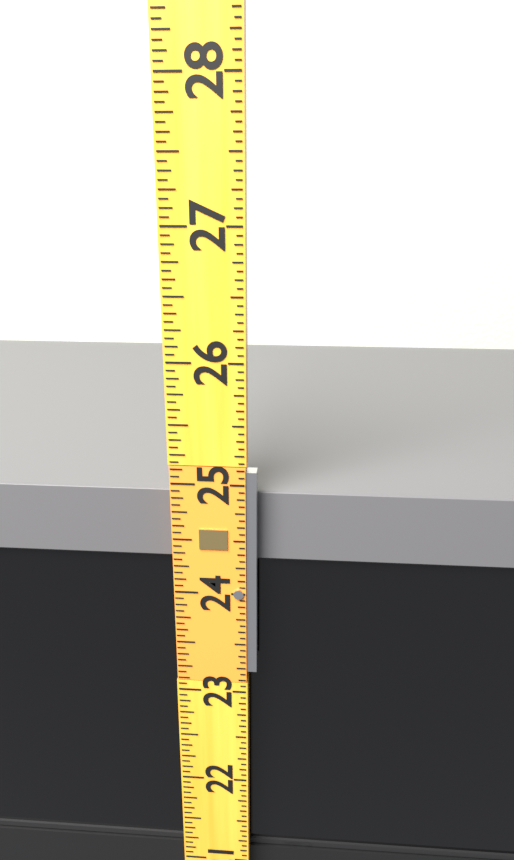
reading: 24.8750 (no unit)
